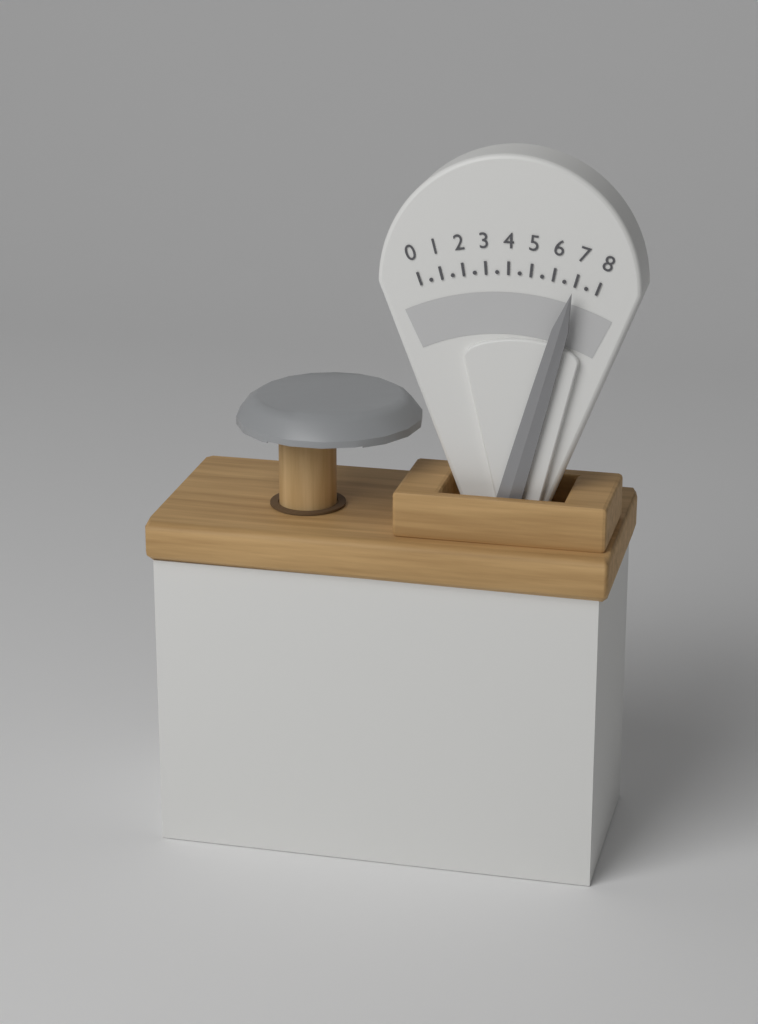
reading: 7.0 (no unit)
